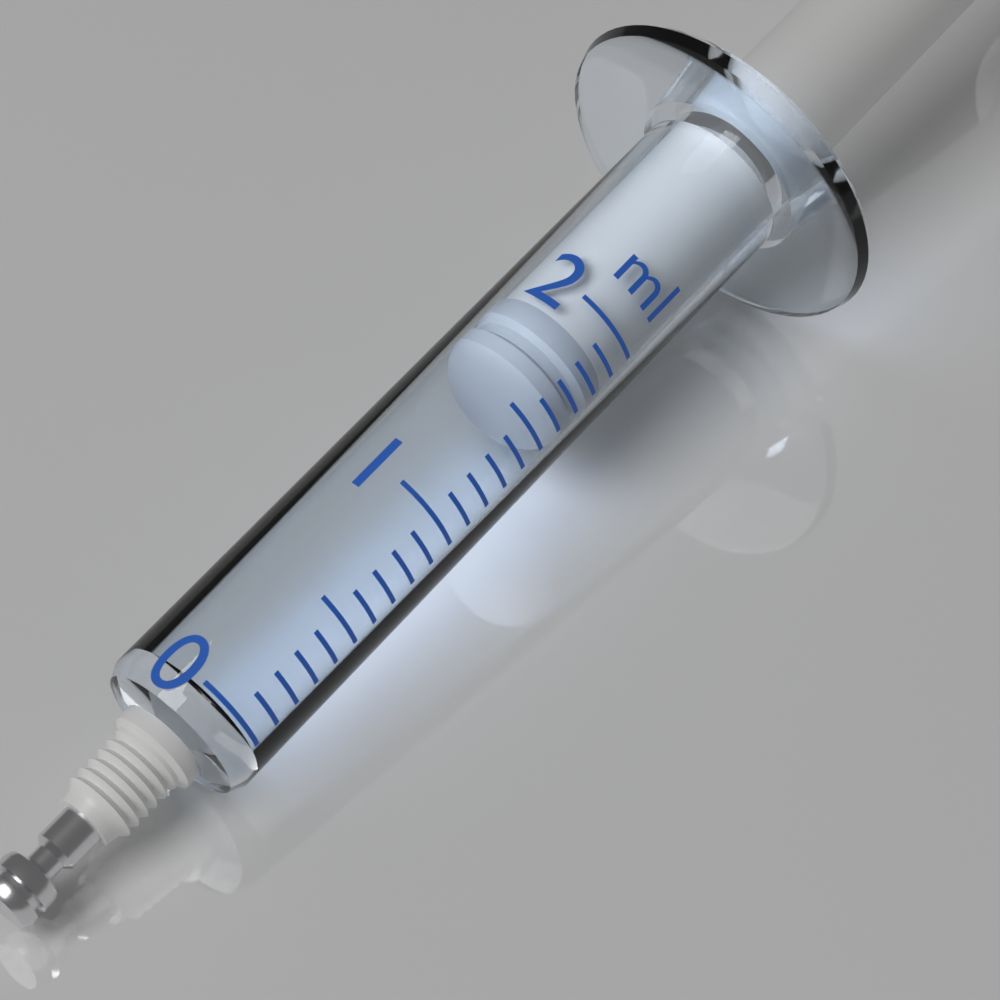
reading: 1.6 ml
